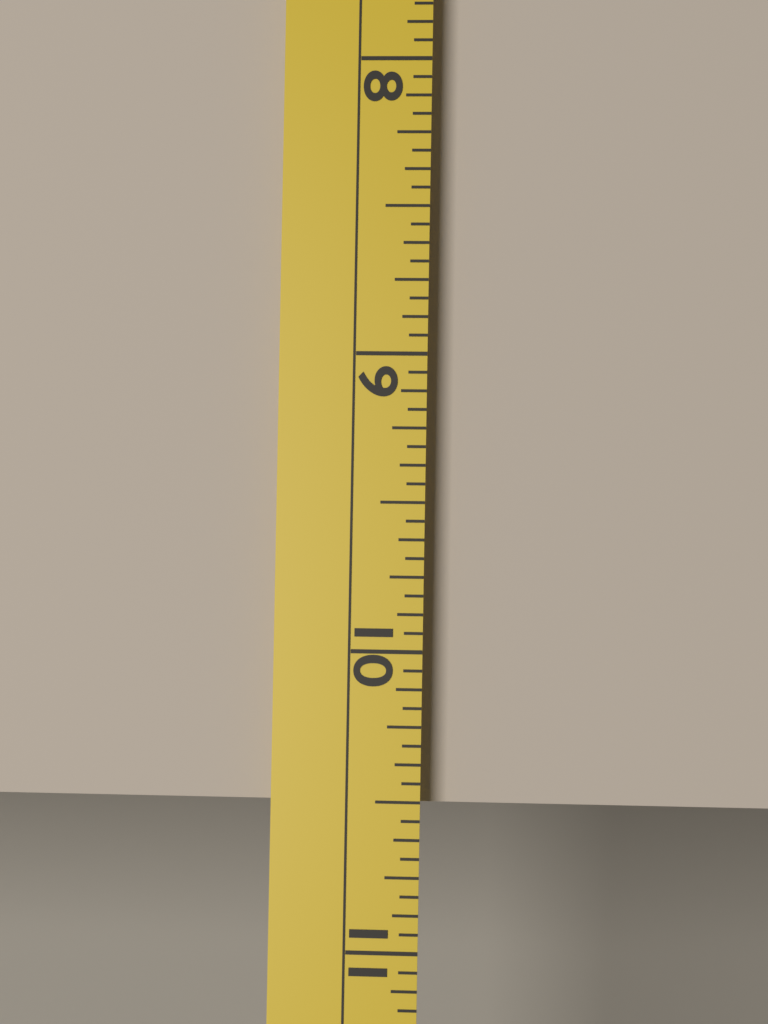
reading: 10.5000 (no unit)
